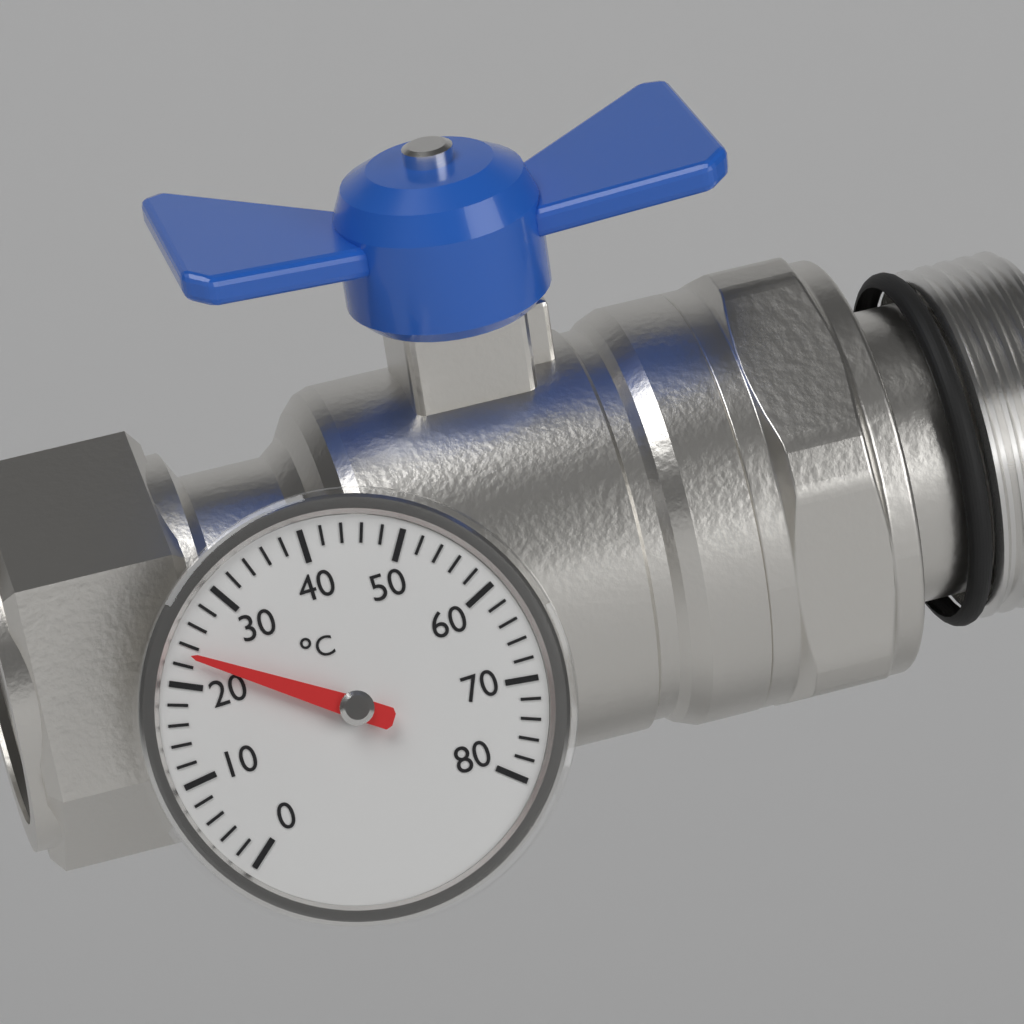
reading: 23 °C
